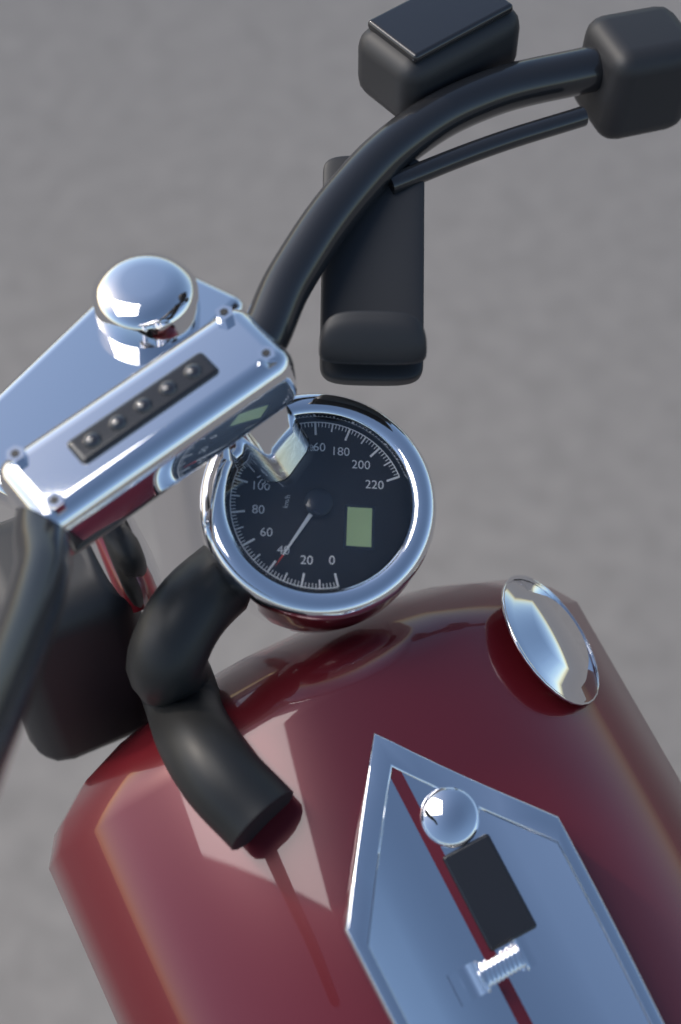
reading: 38 km/h
